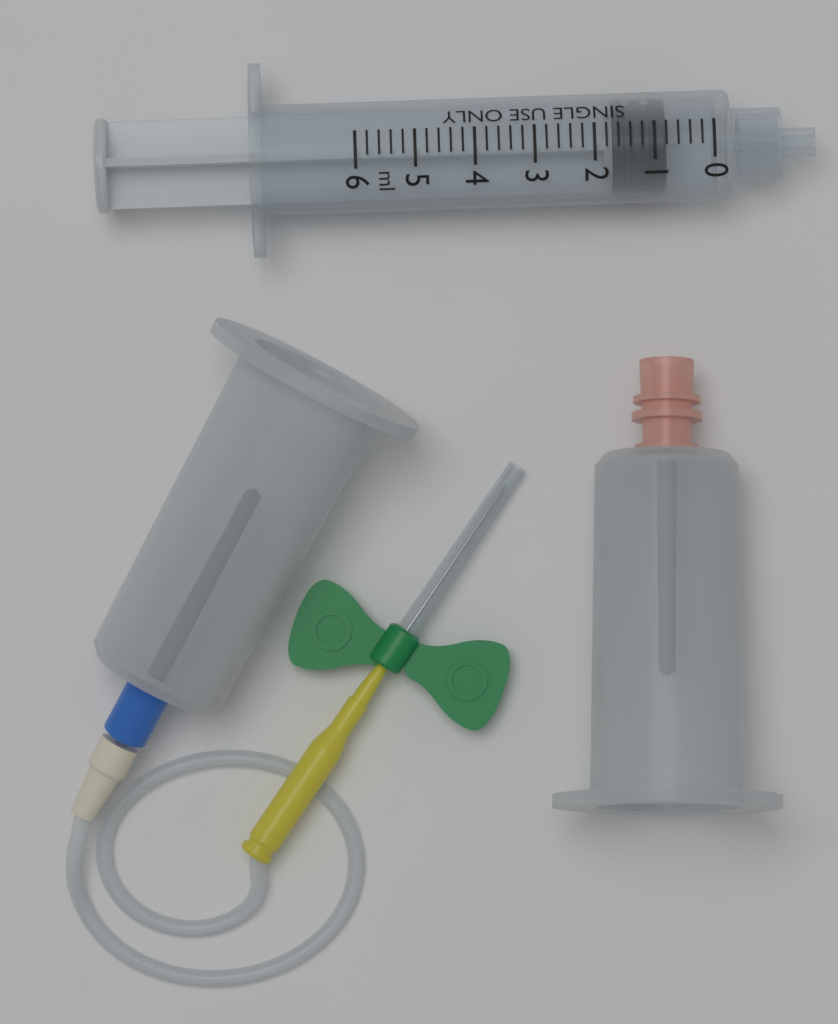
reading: 0.8 ml
